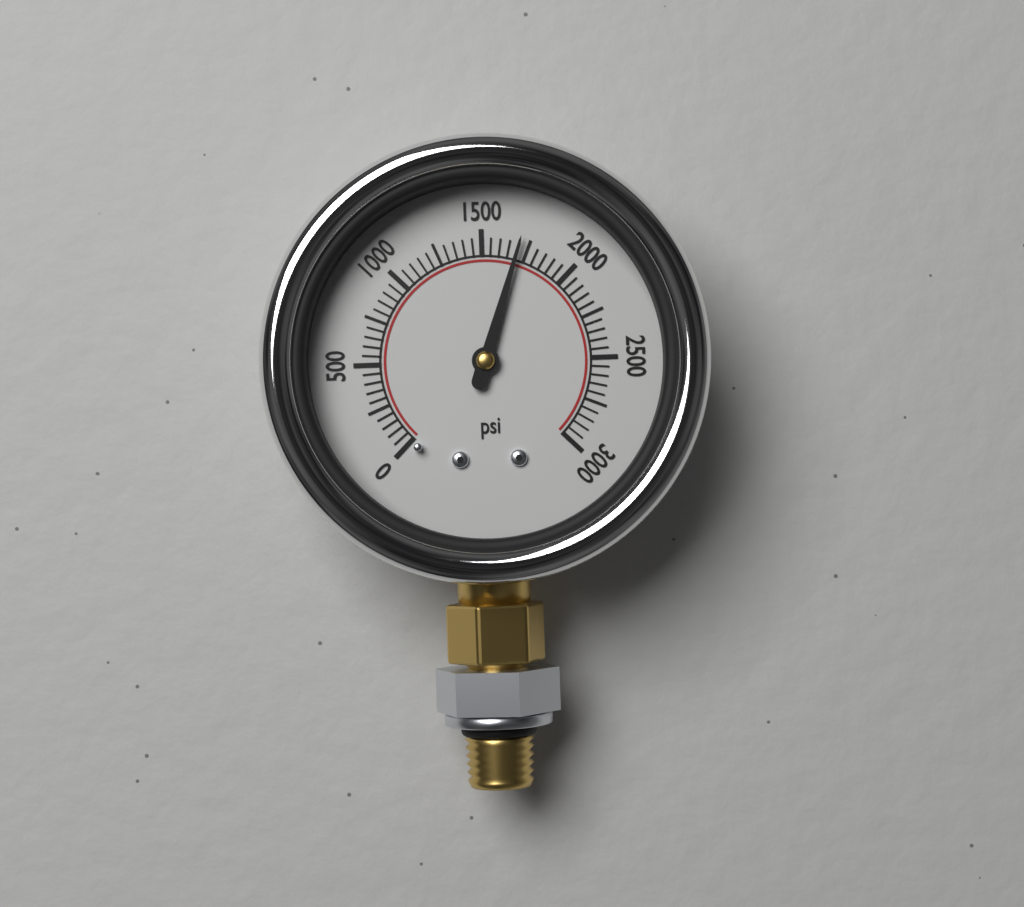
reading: 1700 psi
